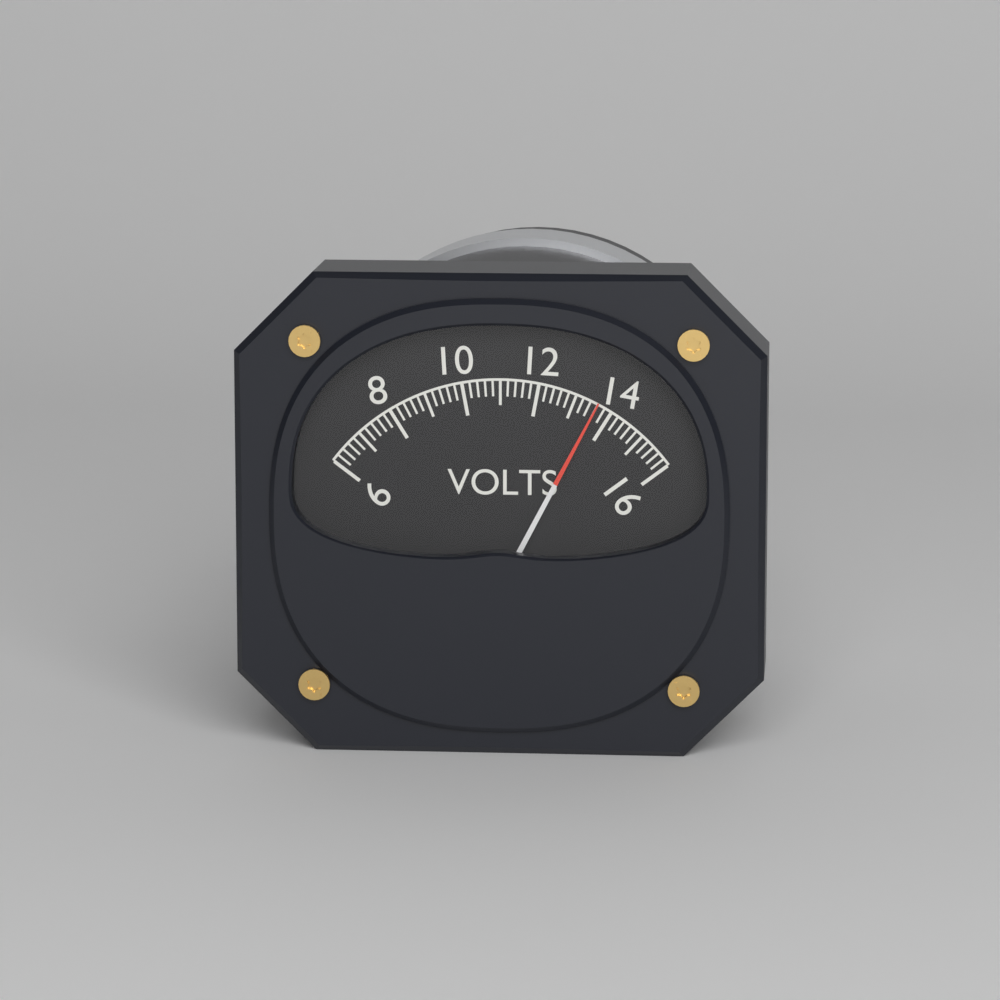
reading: 13.6 V
